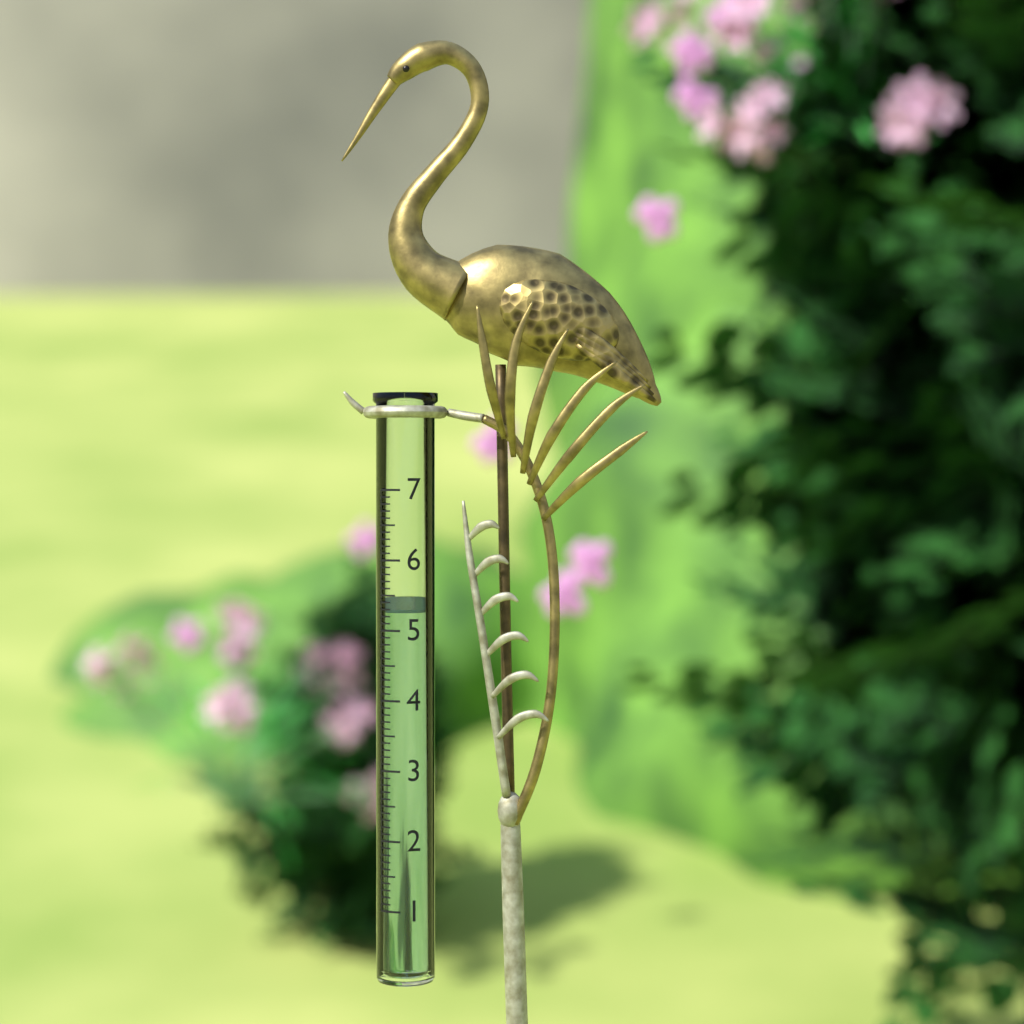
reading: 5.3 (no unit)
